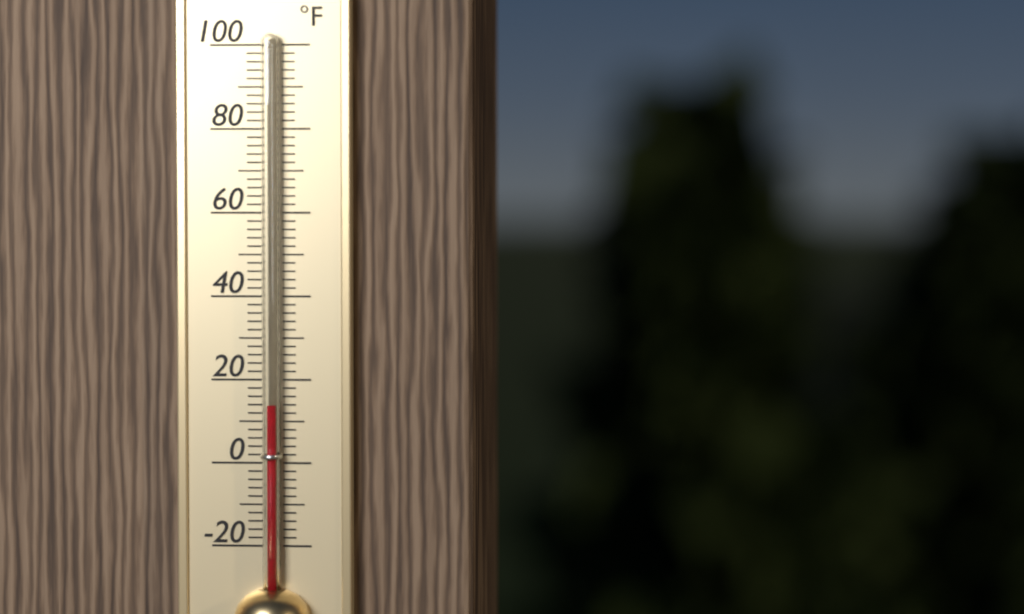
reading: 14 °F
